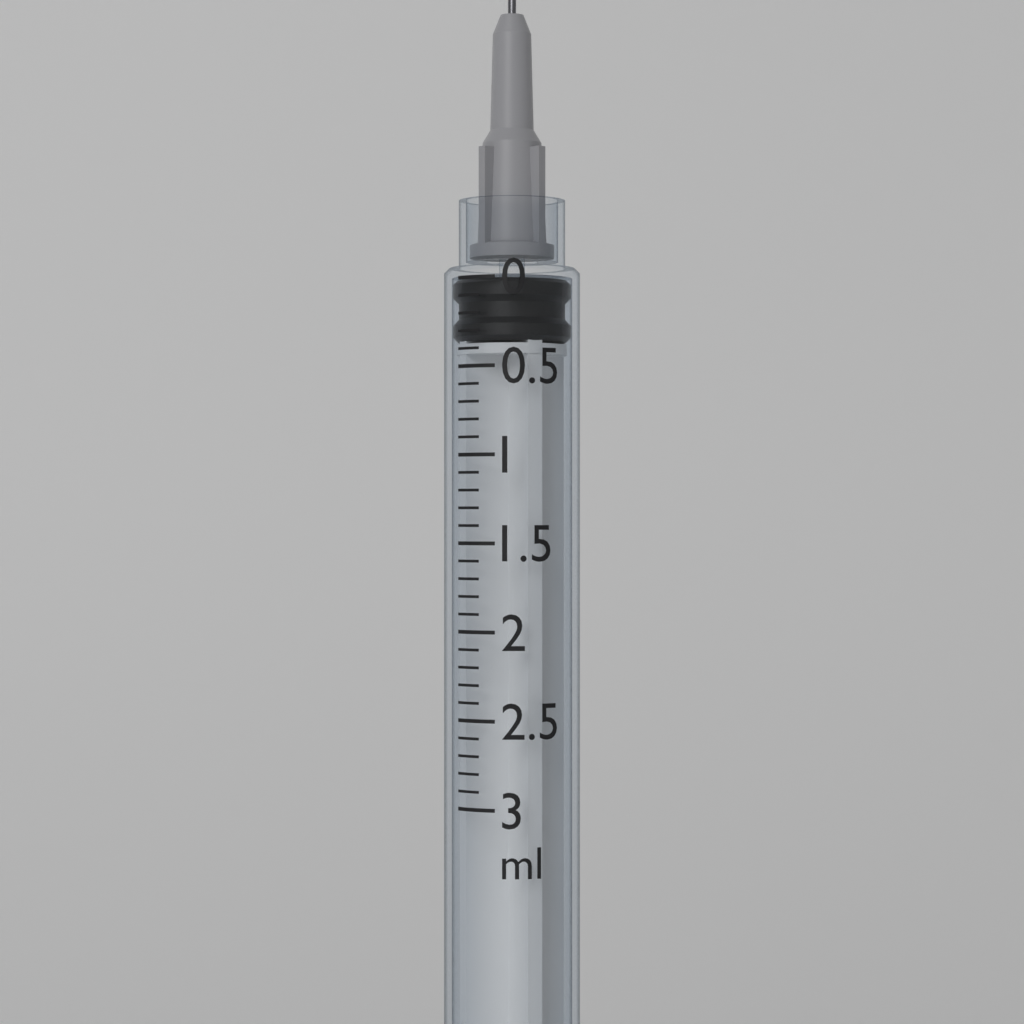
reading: 0.0 ml
